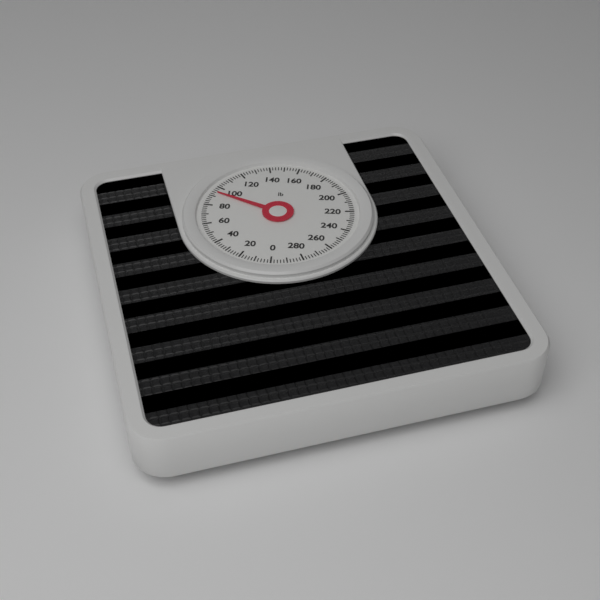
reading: 94 lb
